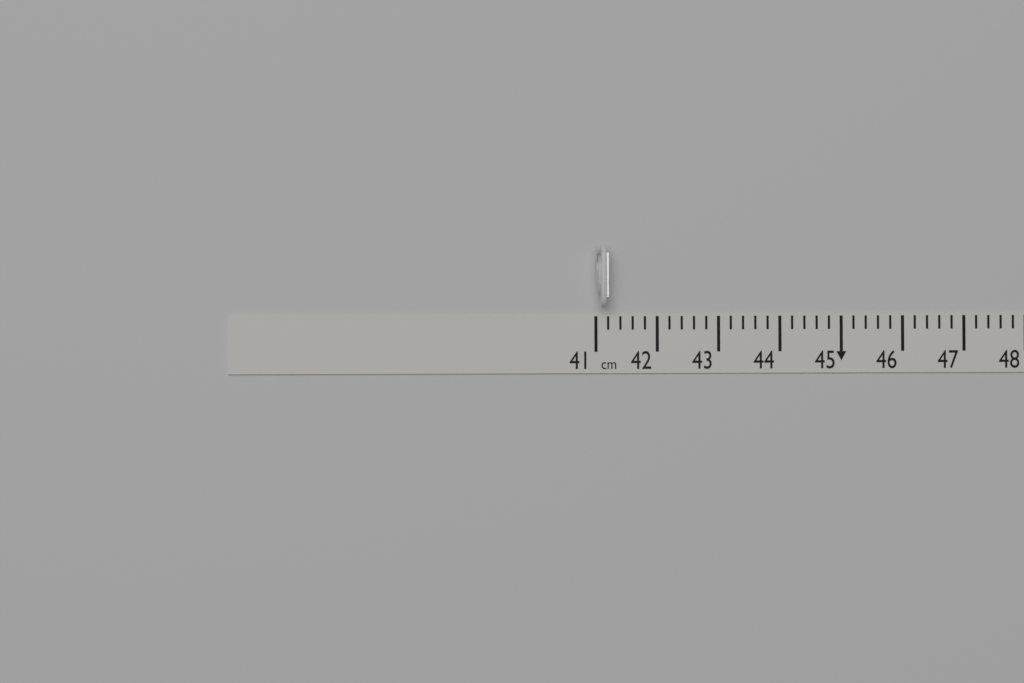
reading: 41.2 cm
